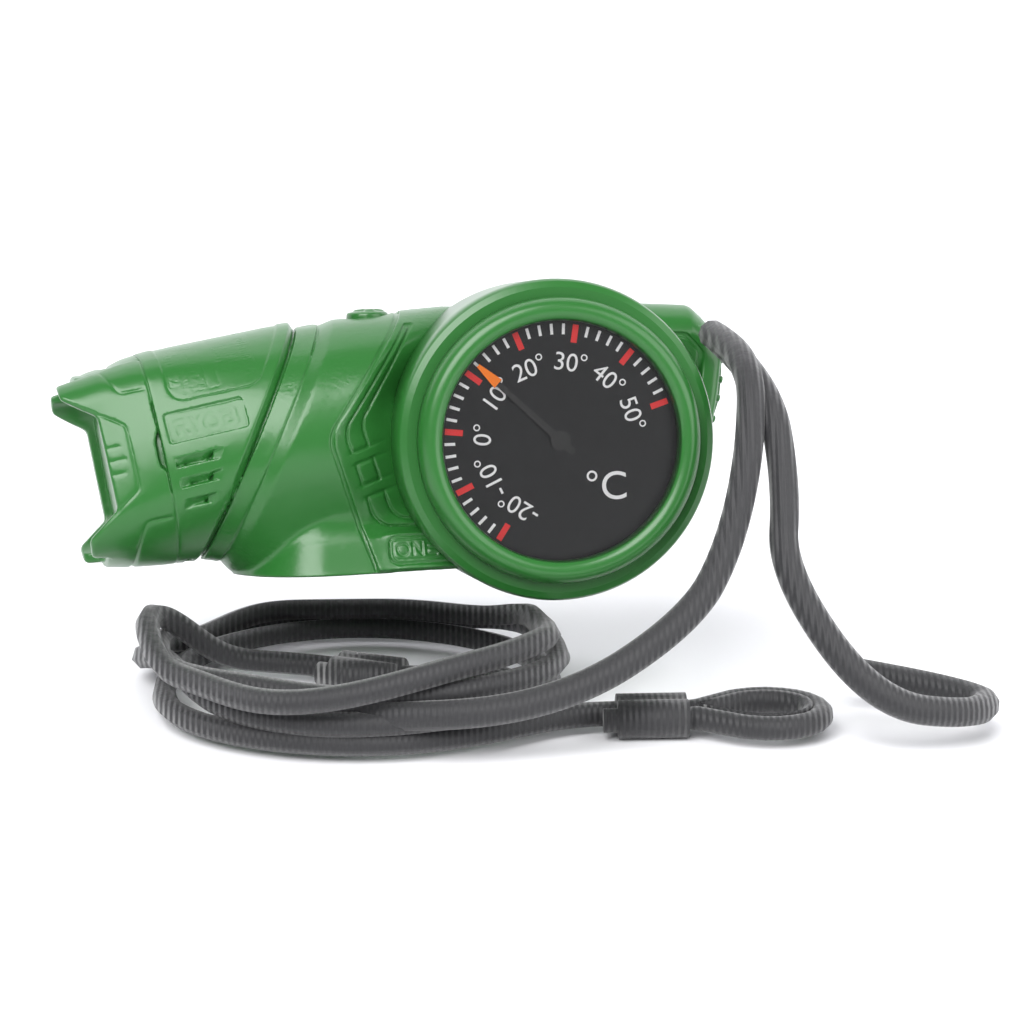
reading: 12 °C
